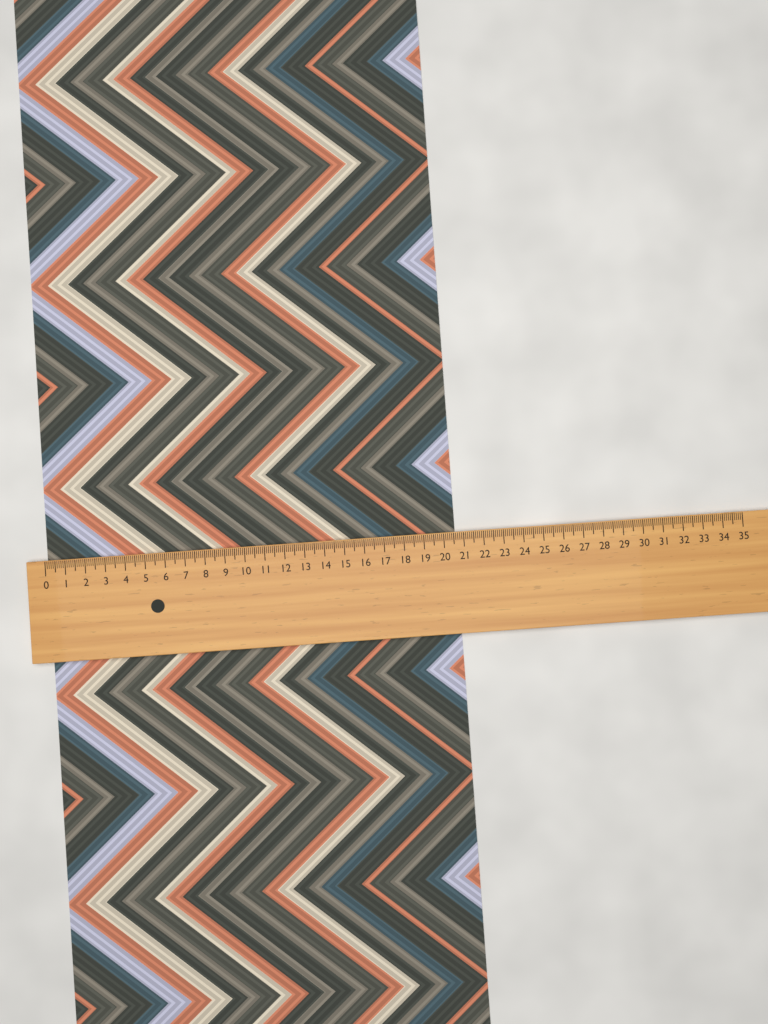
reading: 20.6 (no unit)
